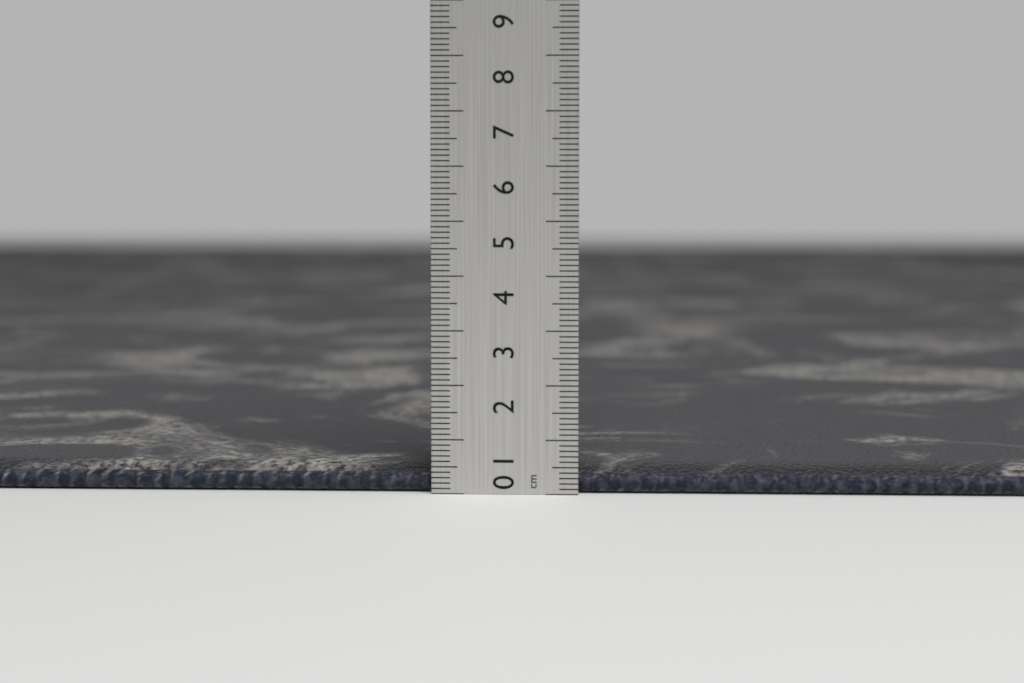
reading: 0.5 cm
